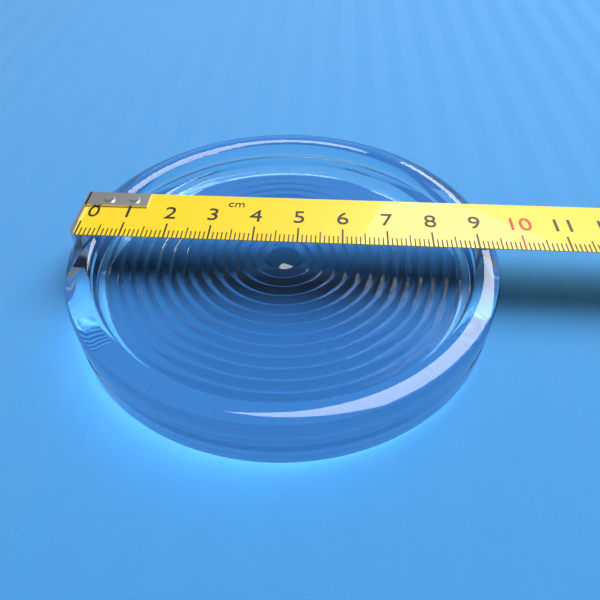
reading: 9.4 cm
